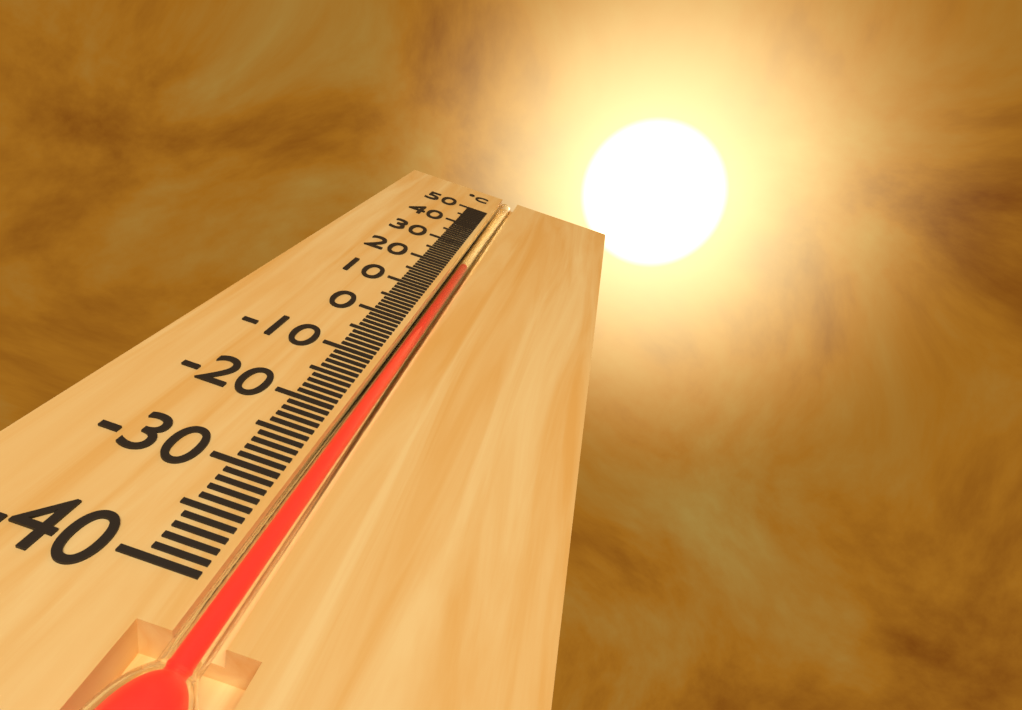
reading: 21 °C
